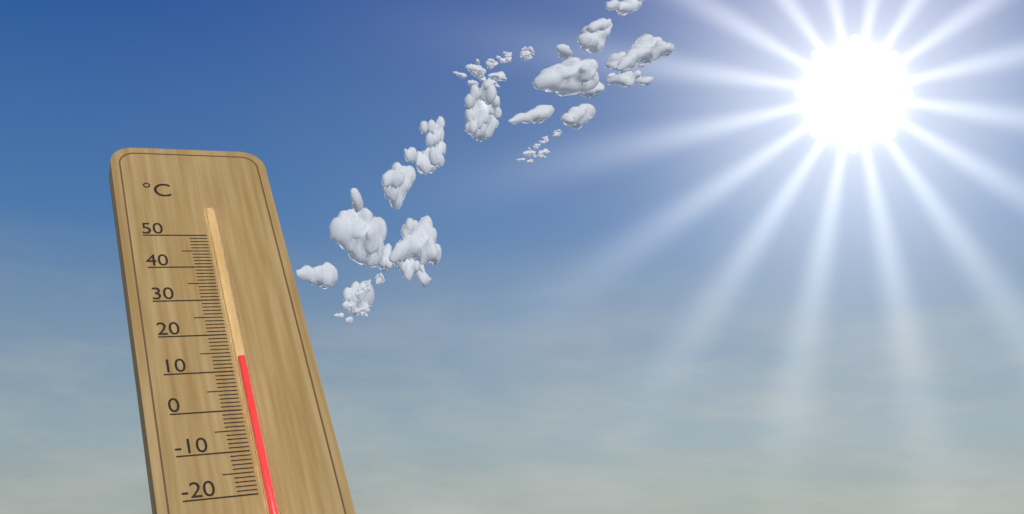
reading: 13 °C
